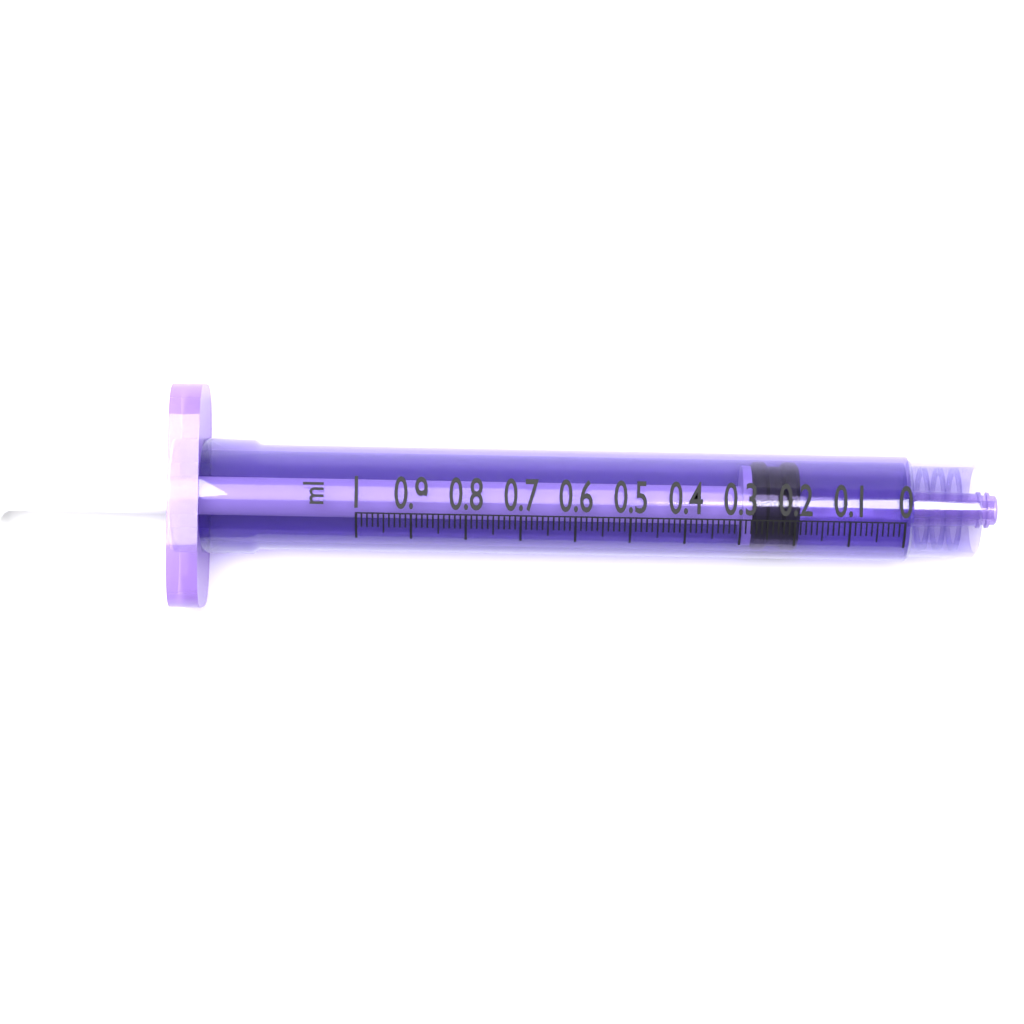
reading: 0.19 ml
